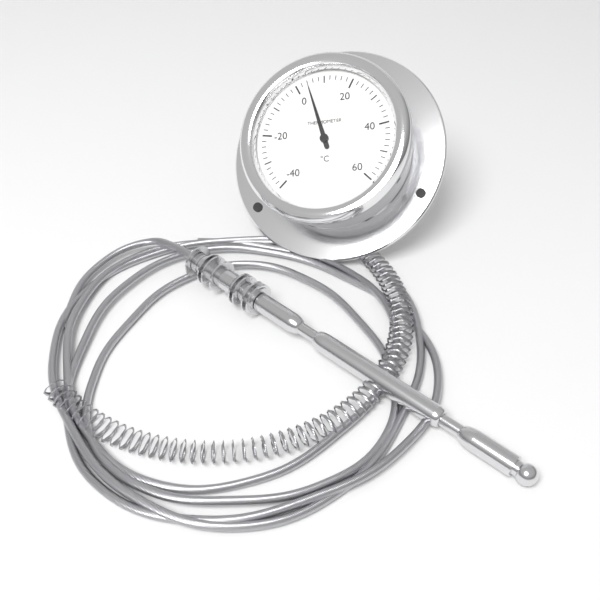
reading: 4 °C
